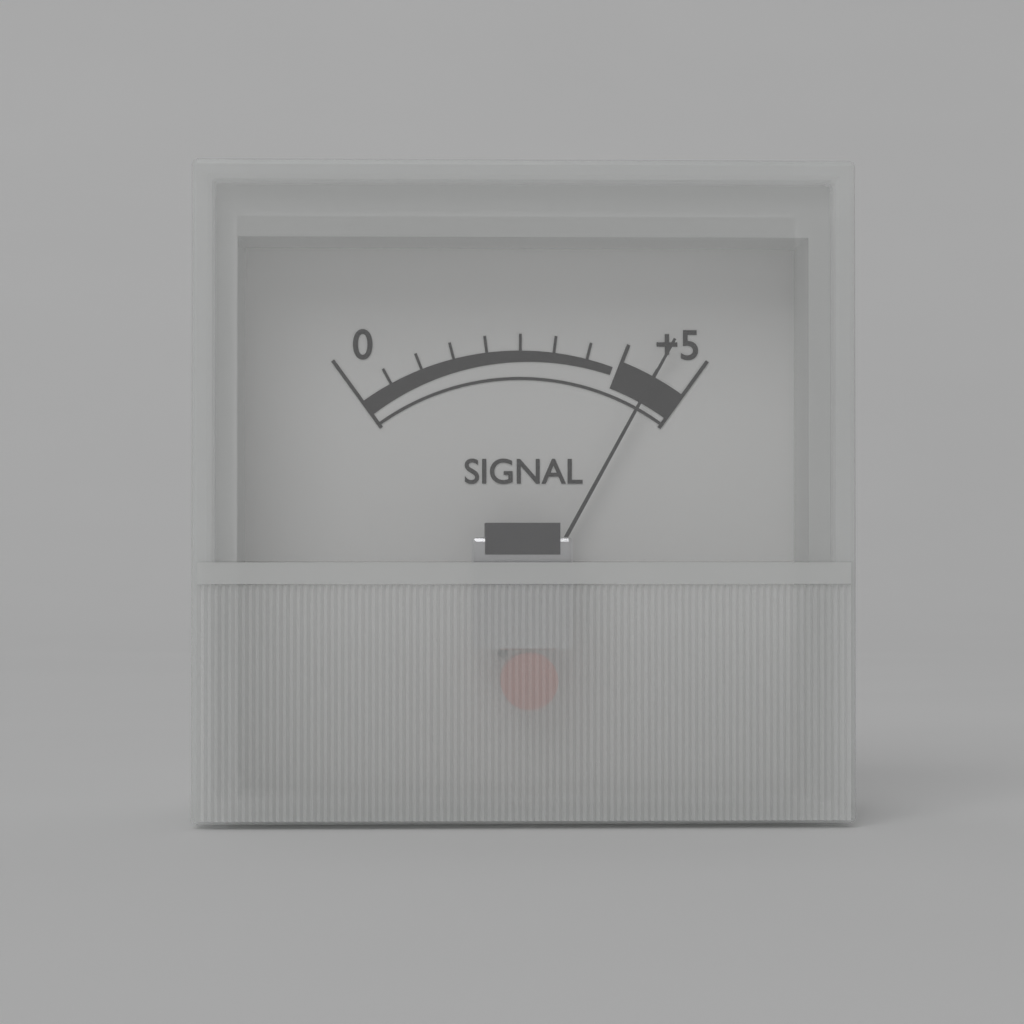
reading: 4.5 (no unit)
